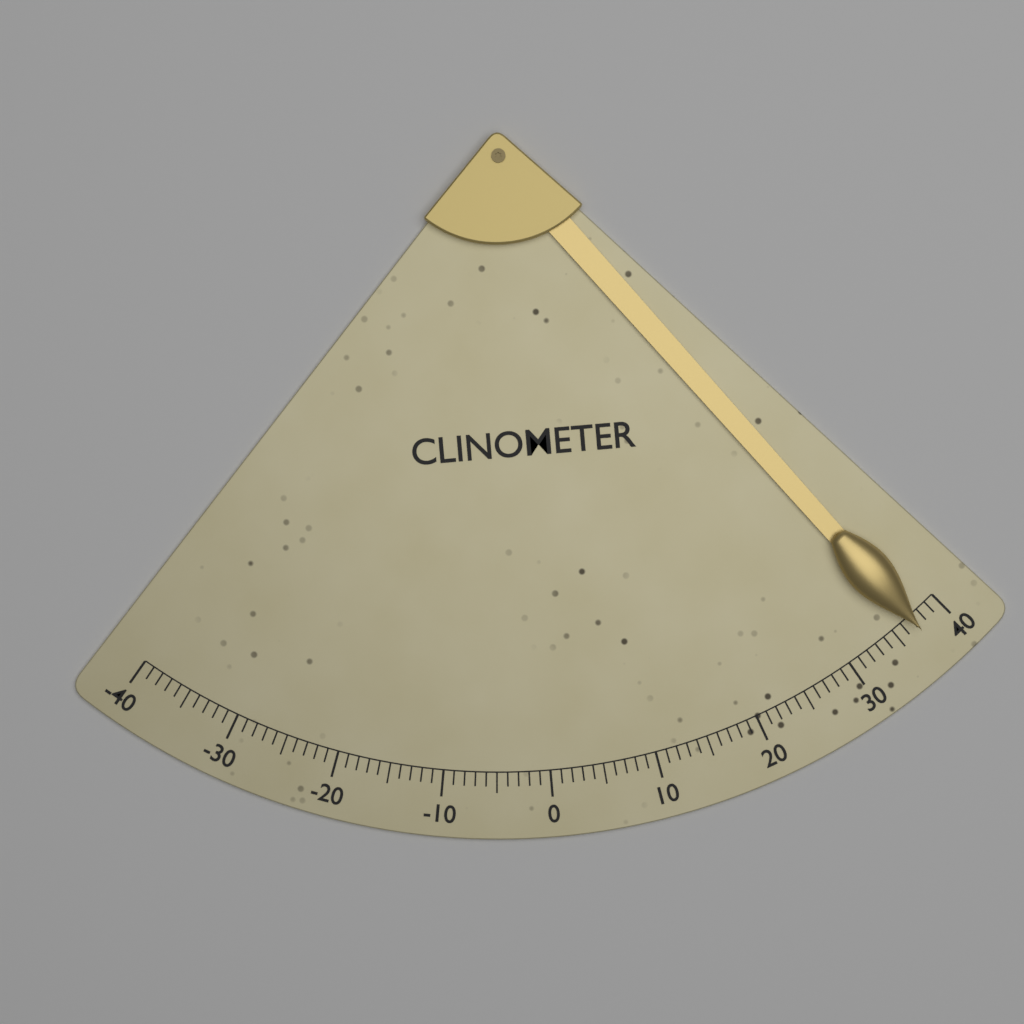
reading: 37 (no unit)
